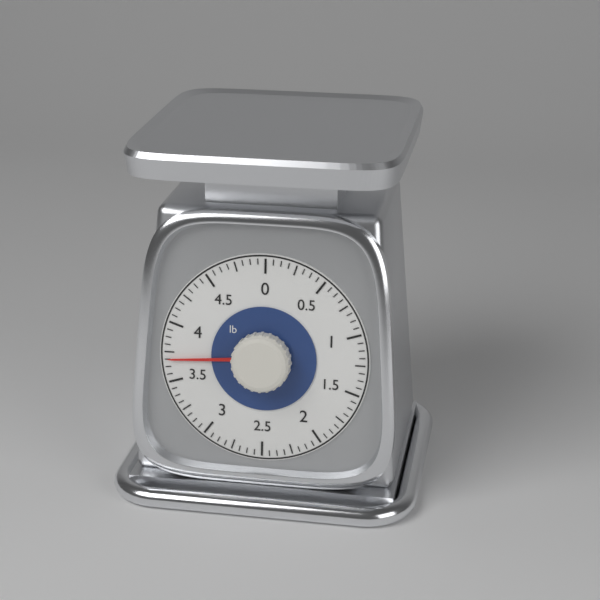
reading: 3.6875 lb
